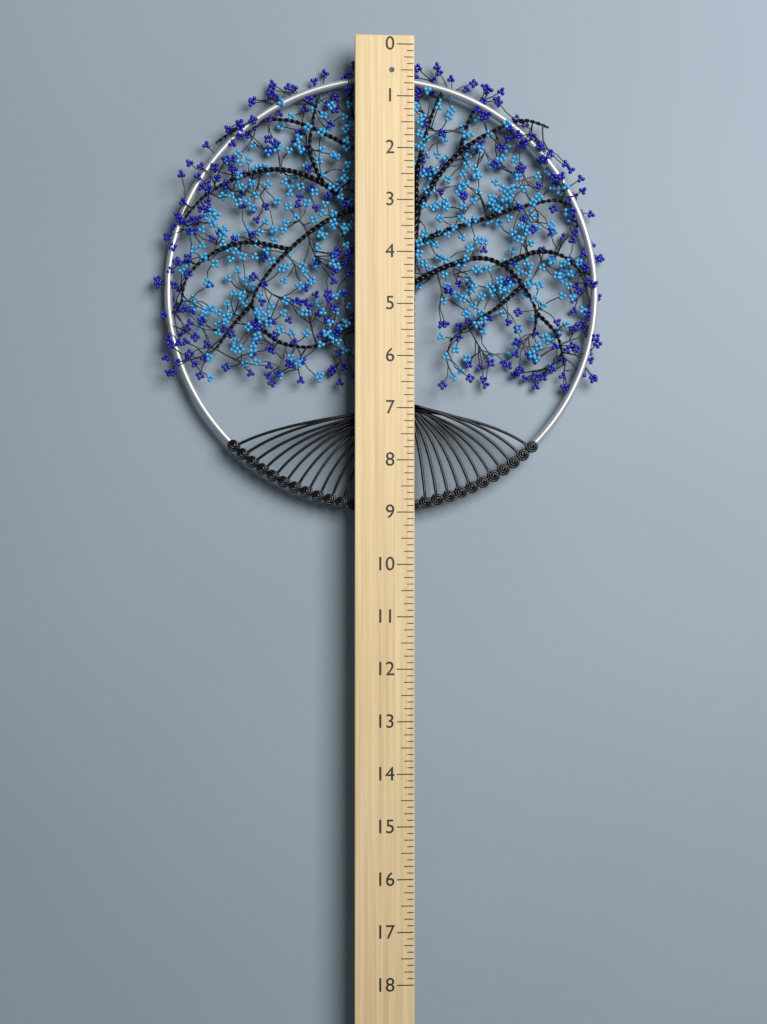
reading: 9.000 (no unit)
